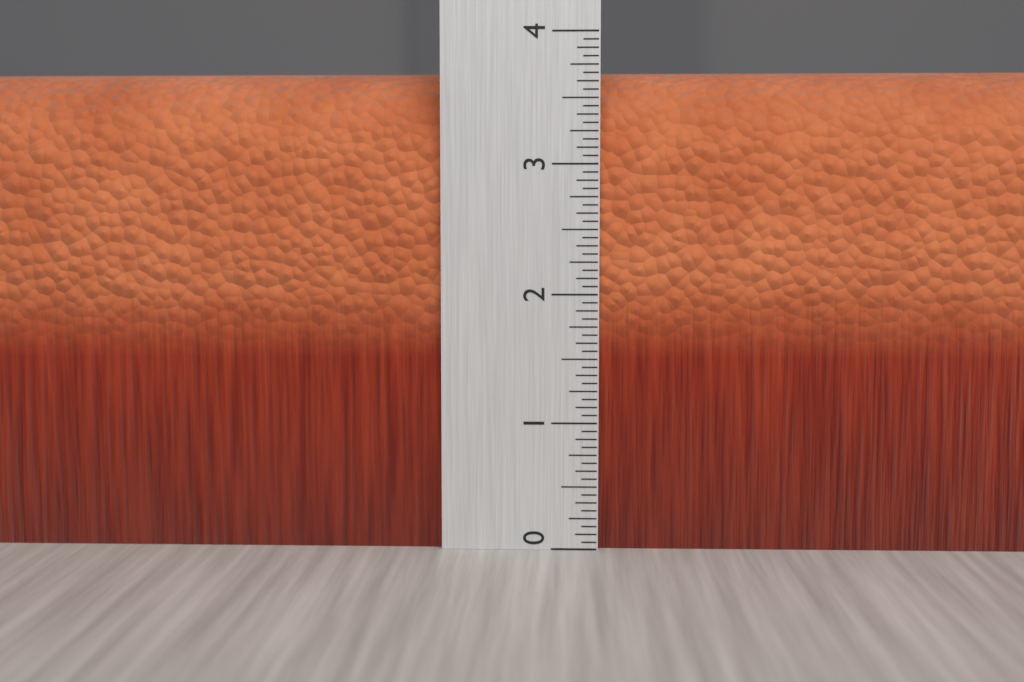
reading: 3.7500 (no unit)
